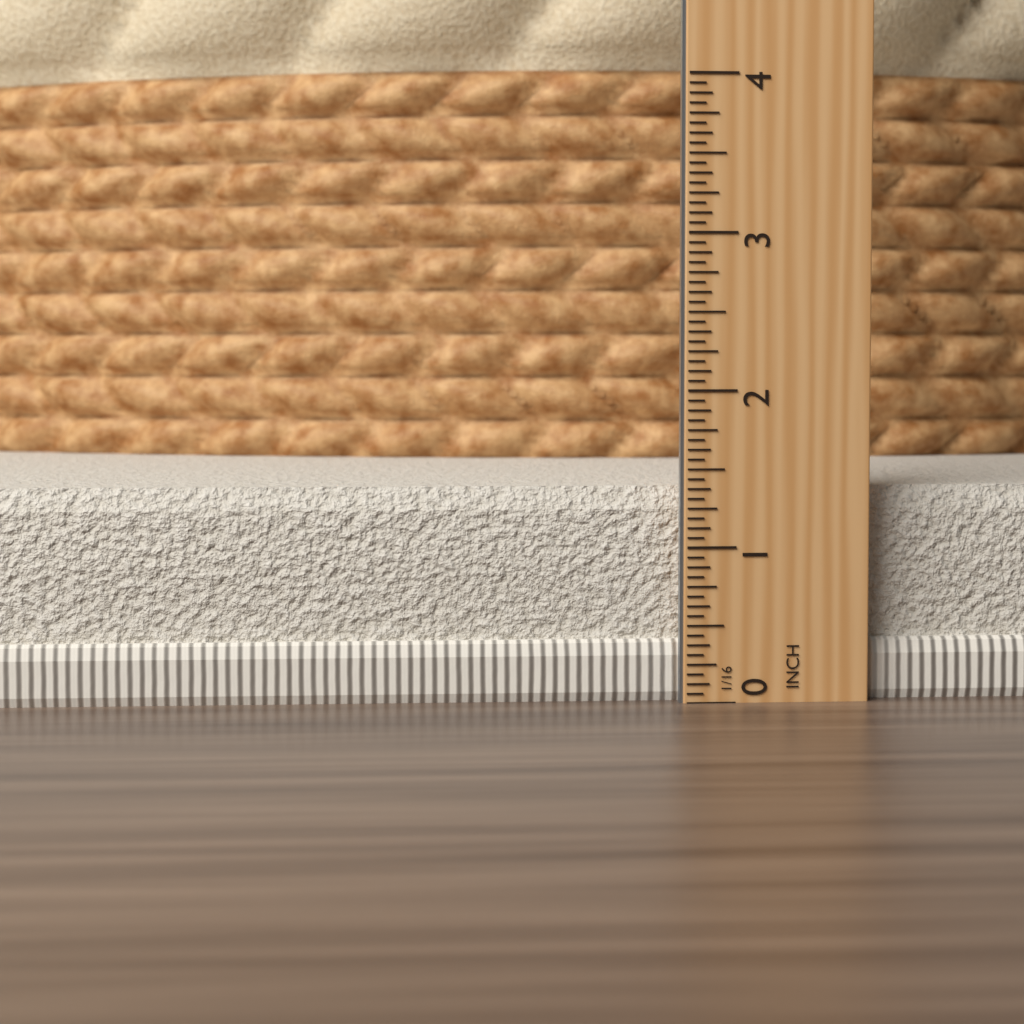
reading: 1.3750 in
